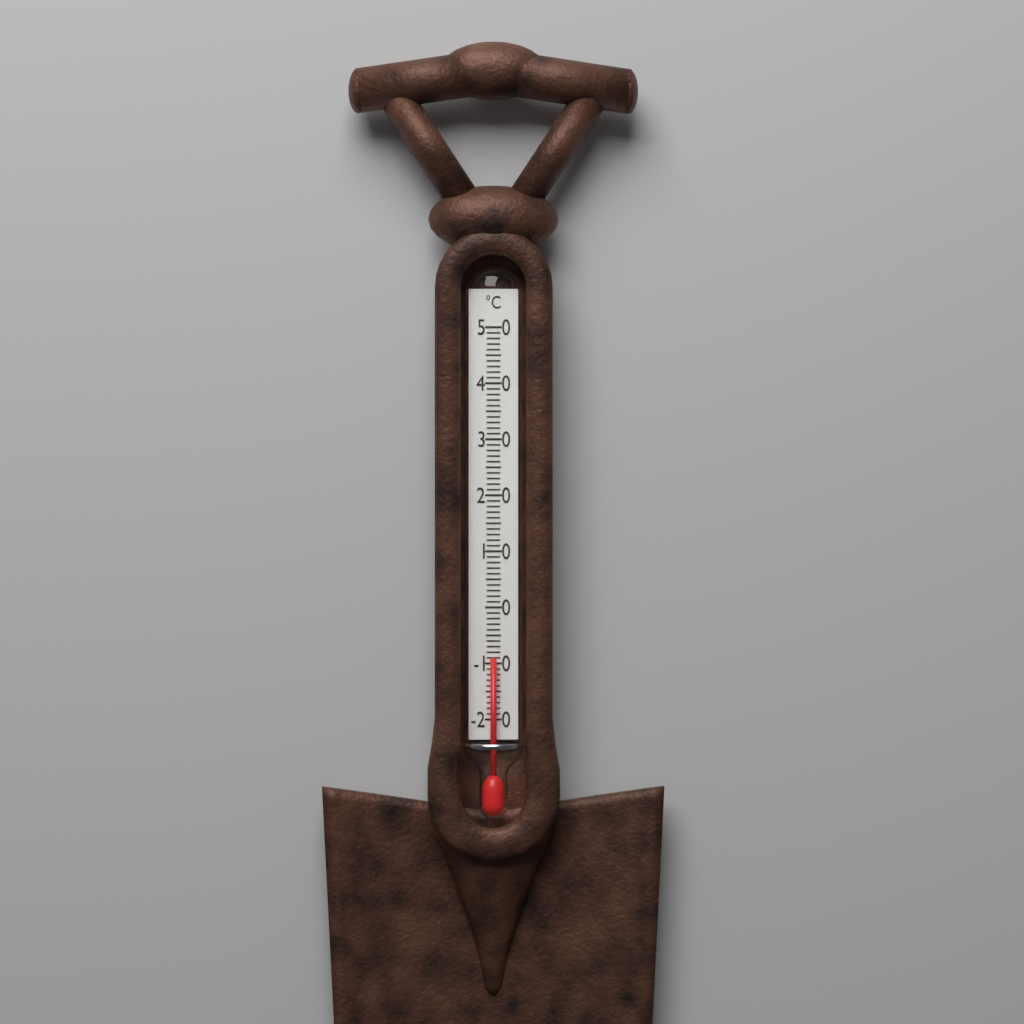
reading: -9 °C
